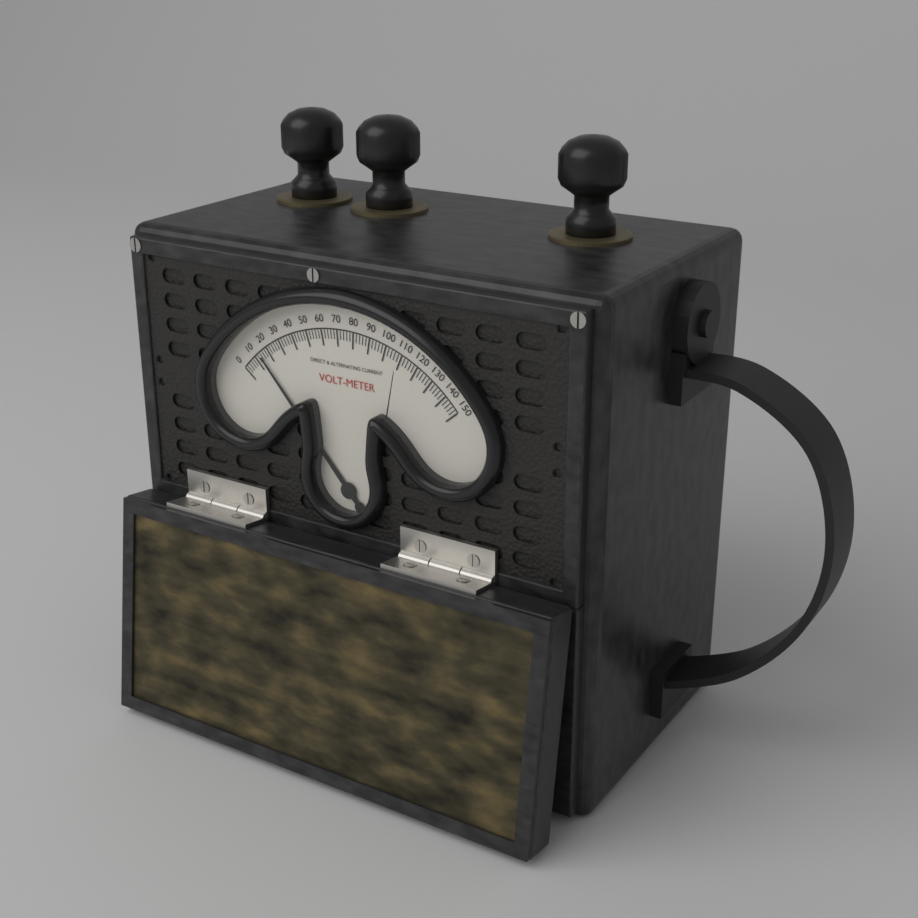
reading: 14 V
